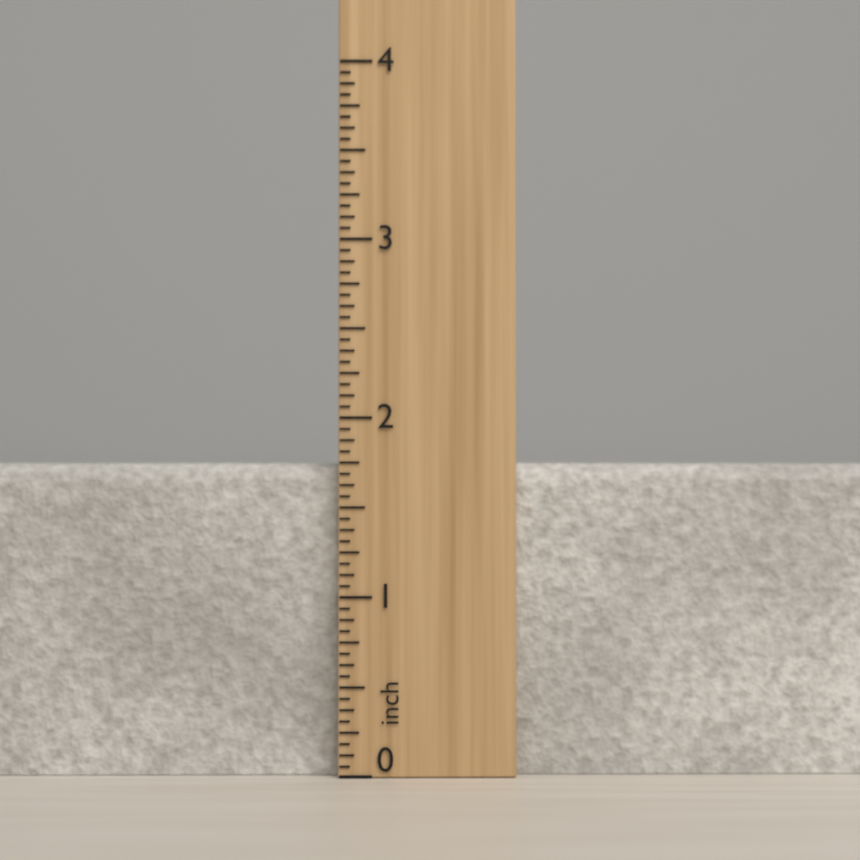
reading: 1.7500 inch
